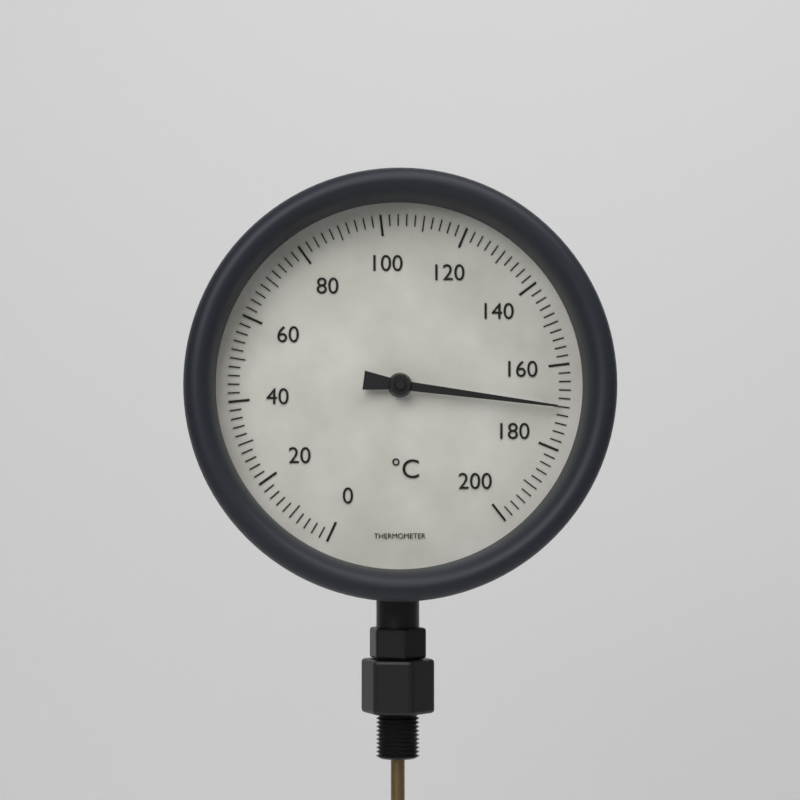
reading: 170 °C
